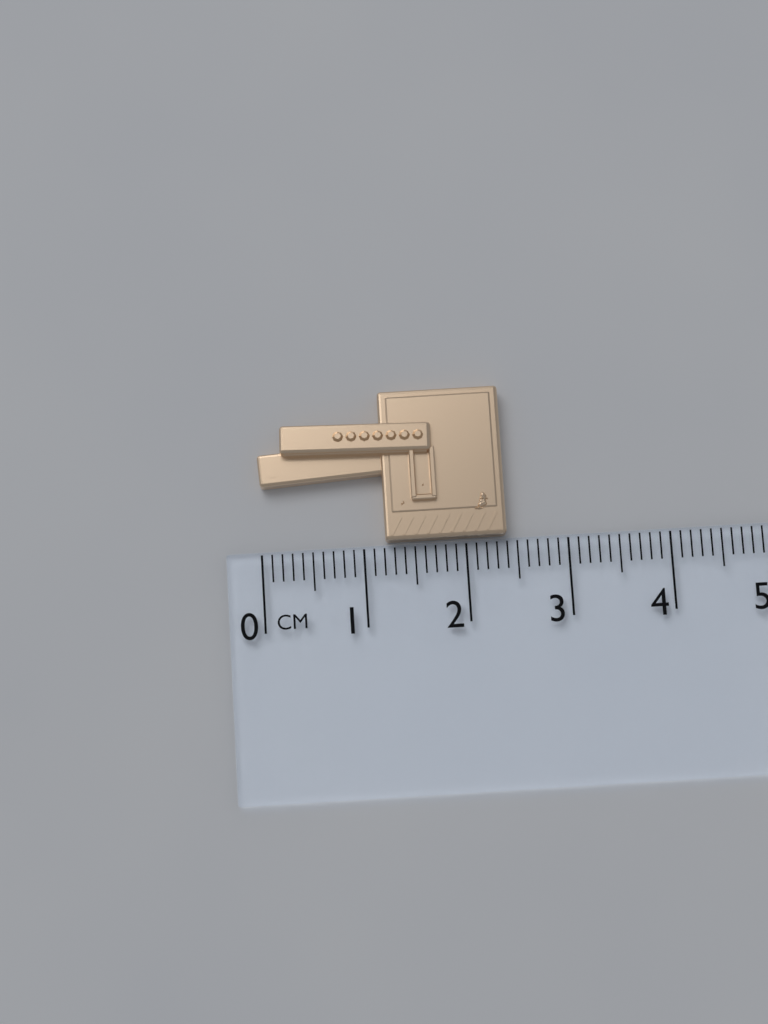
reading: 2.4 cm
